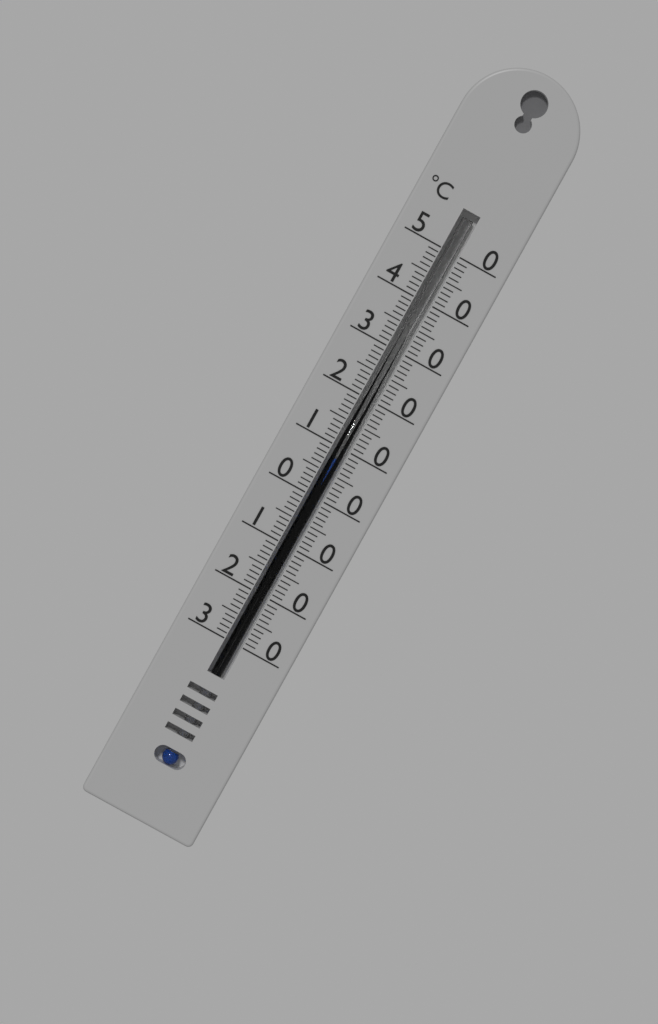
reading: 8 °C
